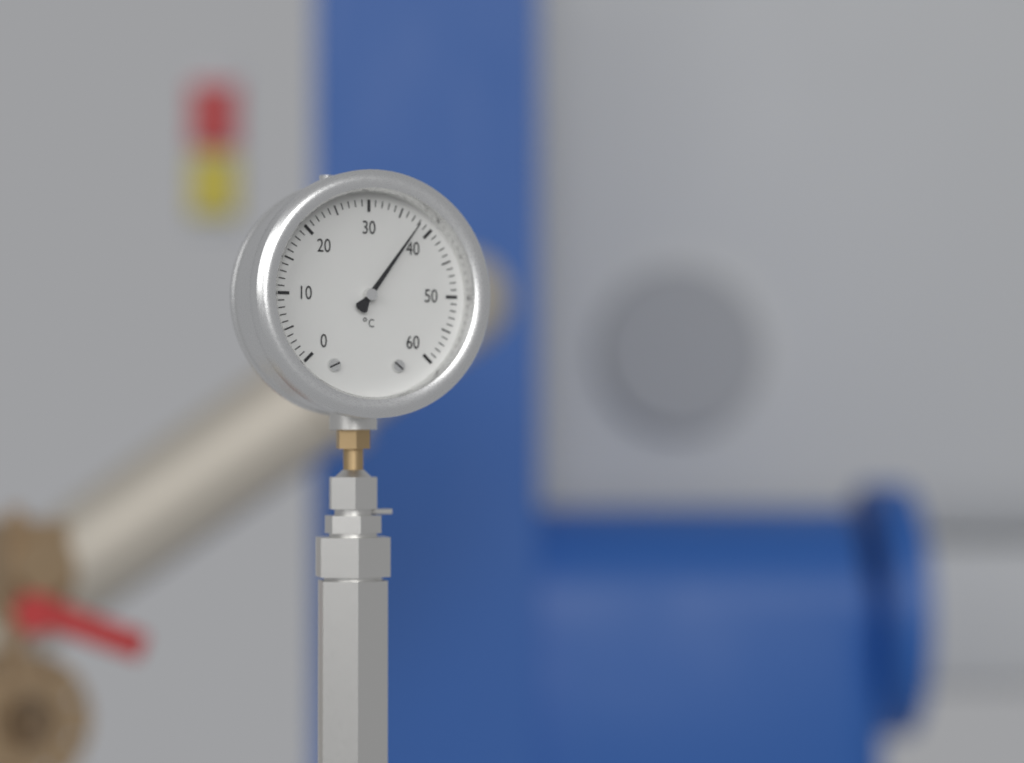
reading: 38 °C
